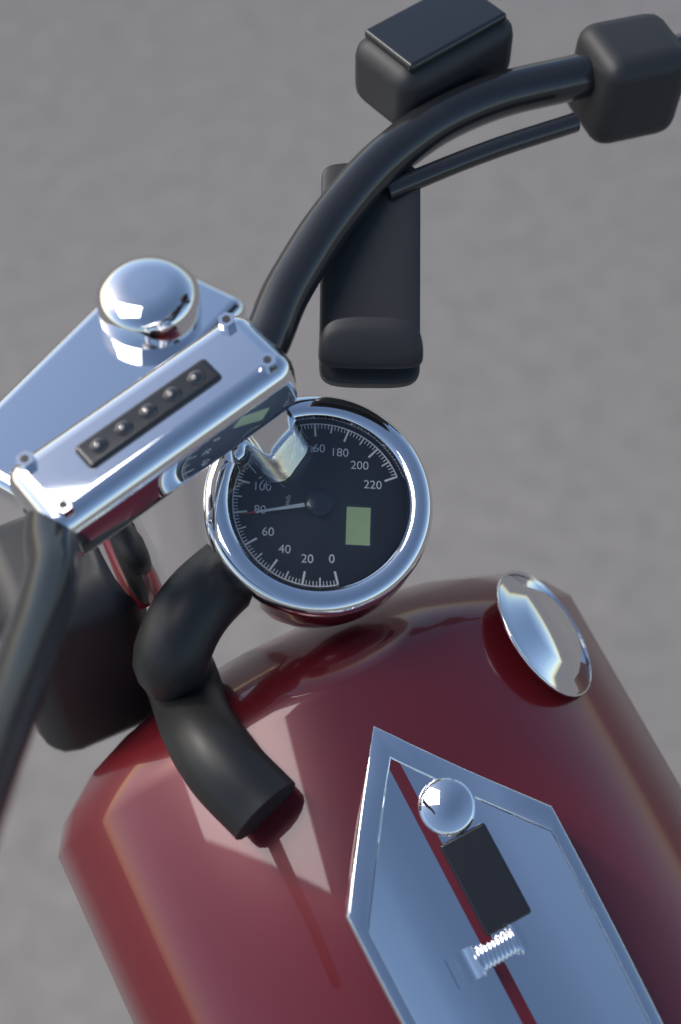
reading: 78 km/h
